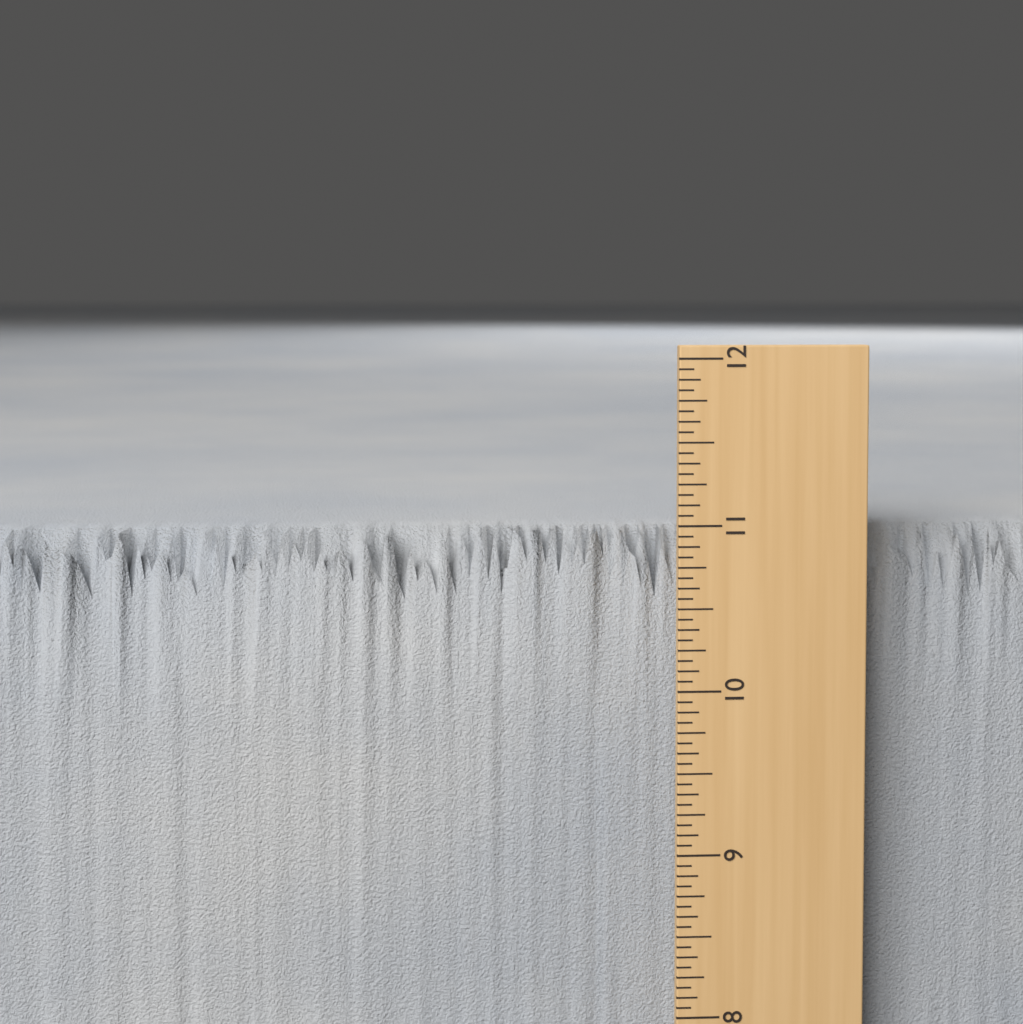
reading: 10.9375 in
